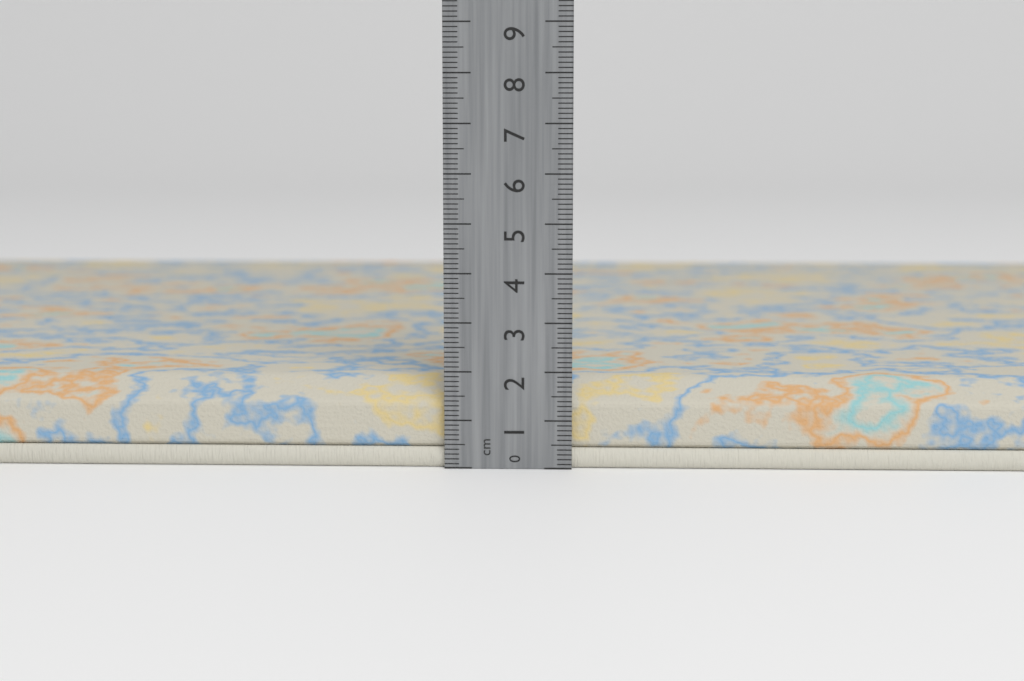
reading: 1.8 cm
